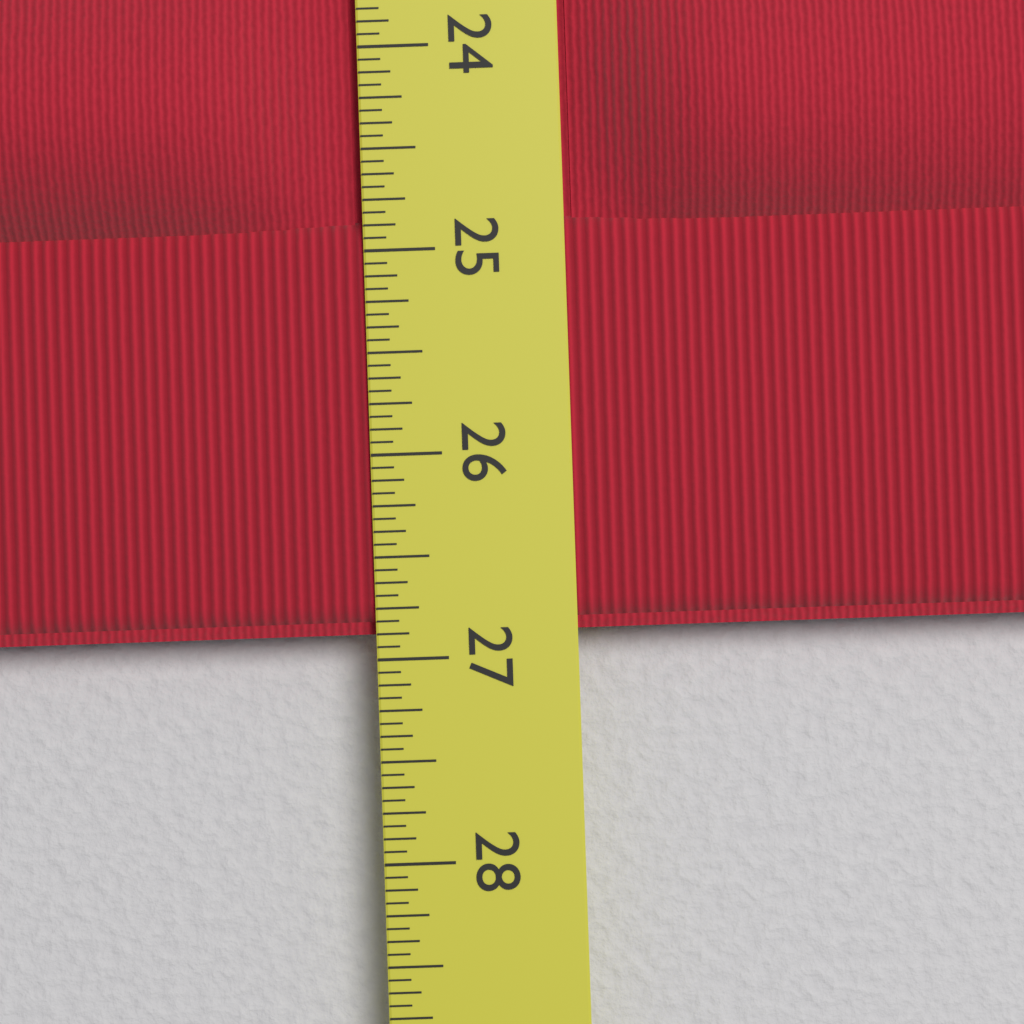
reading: 26.8750 in
